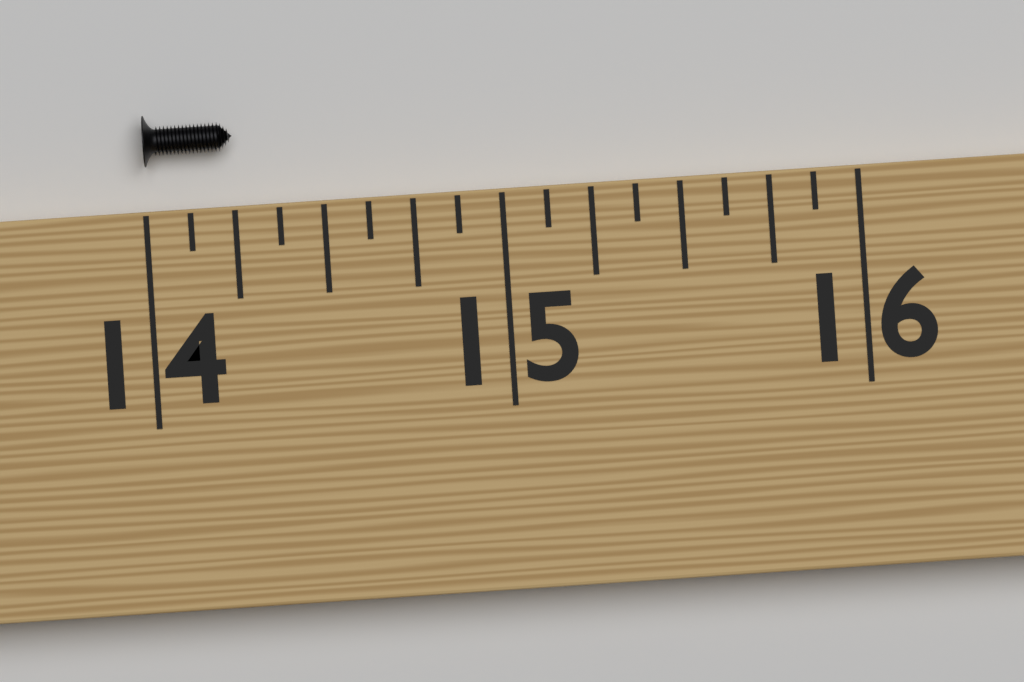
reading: 14.250 (no unit)
